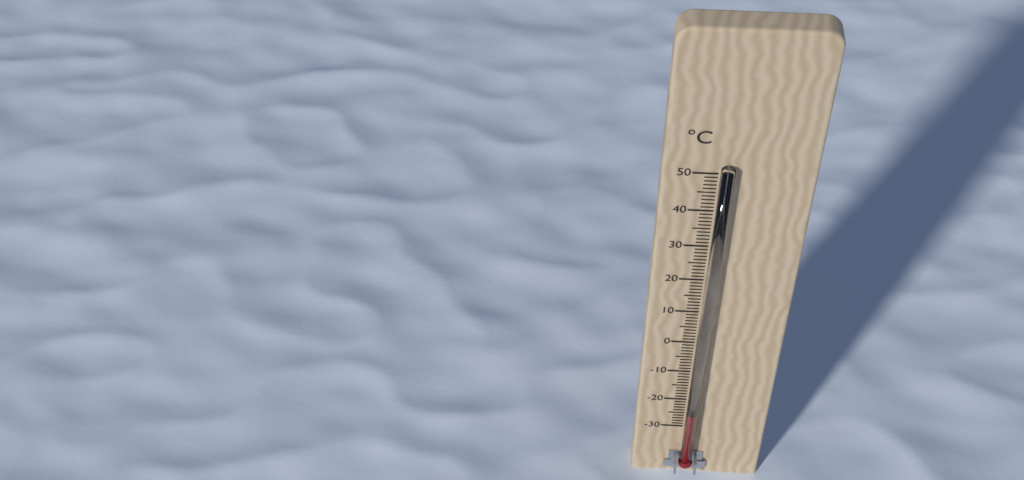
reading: -23 °C
